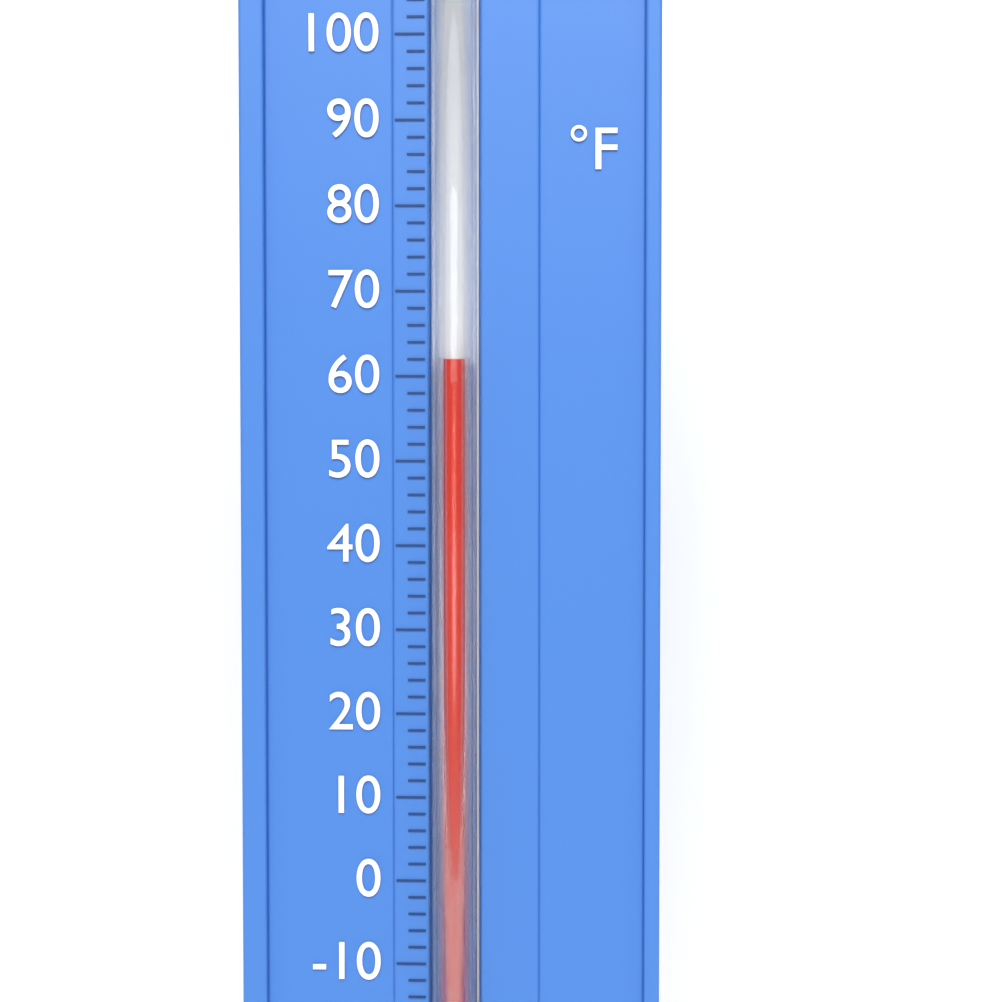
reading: 62 °F
